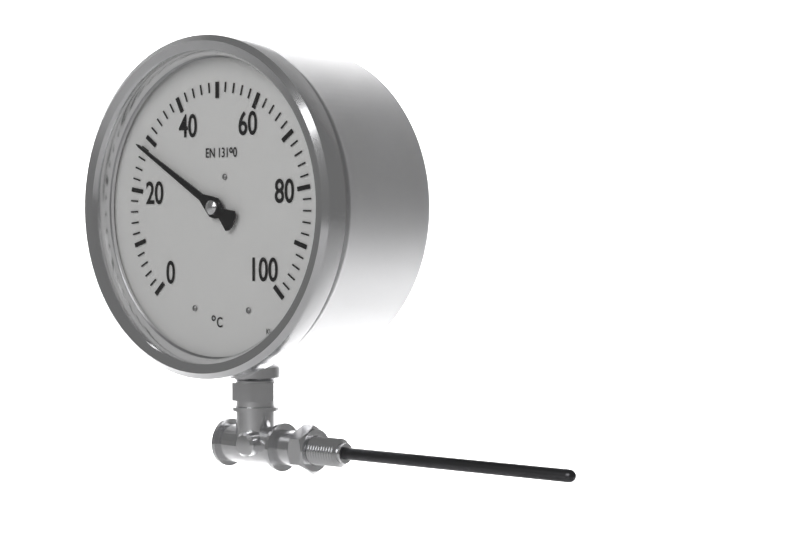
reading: 28 °C
